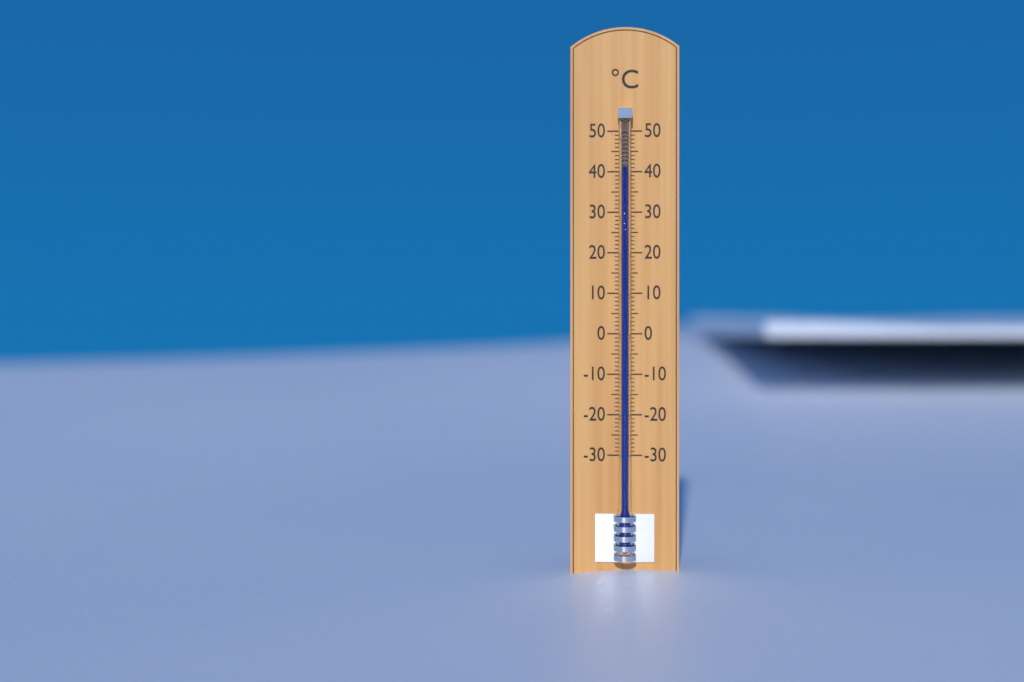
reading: 41 °C
